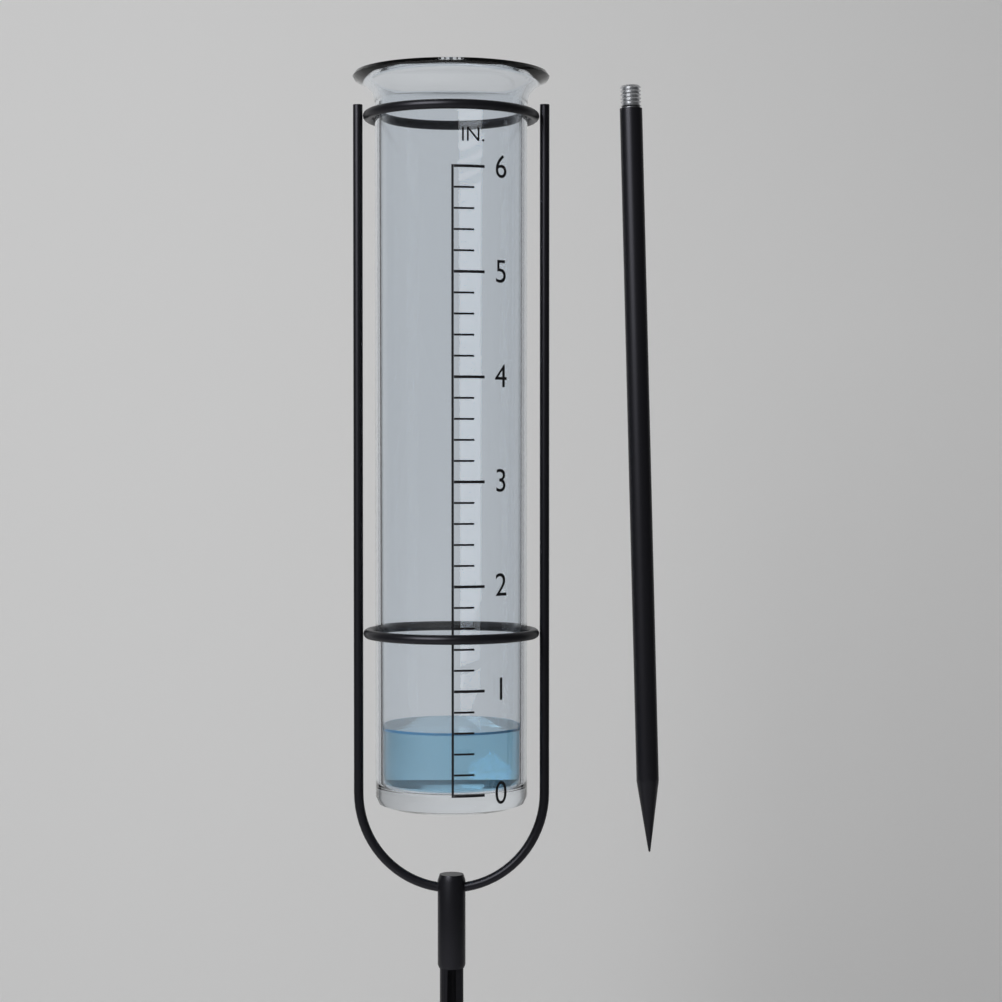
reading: 0.6 in
